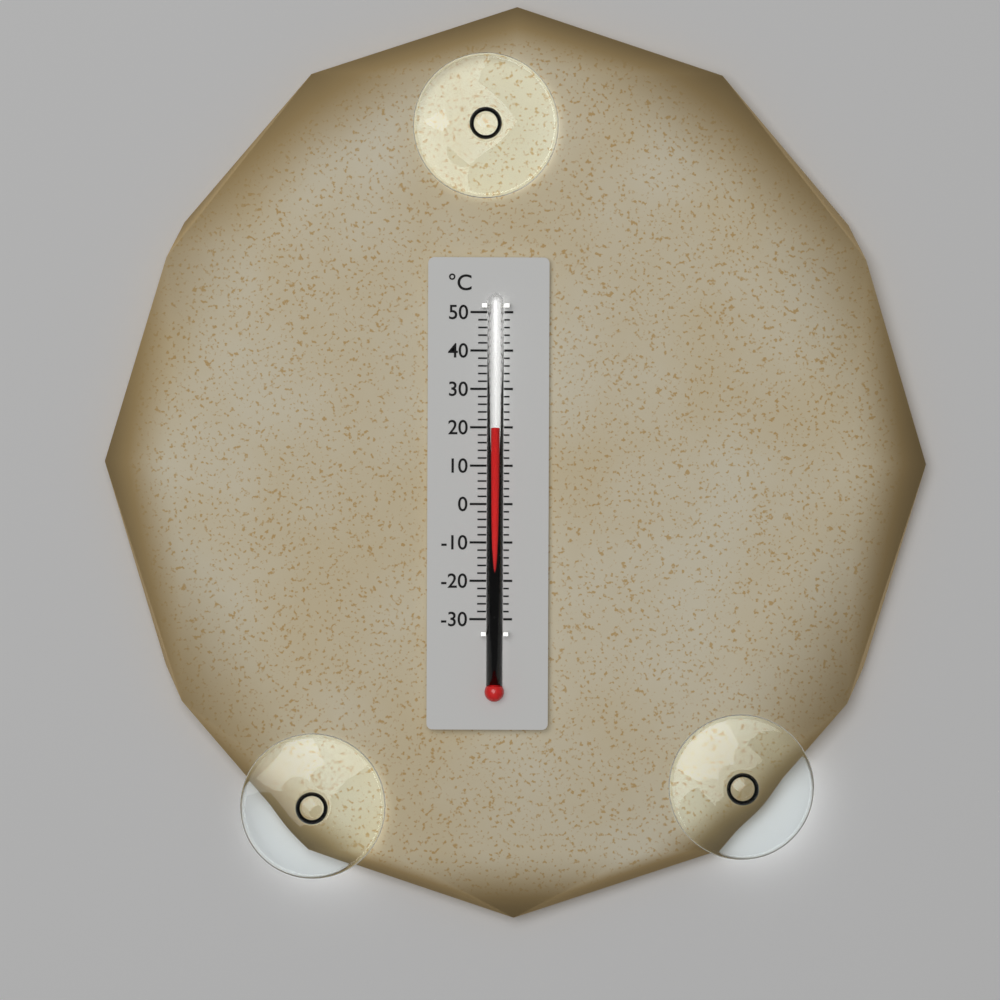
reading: 20 °C
